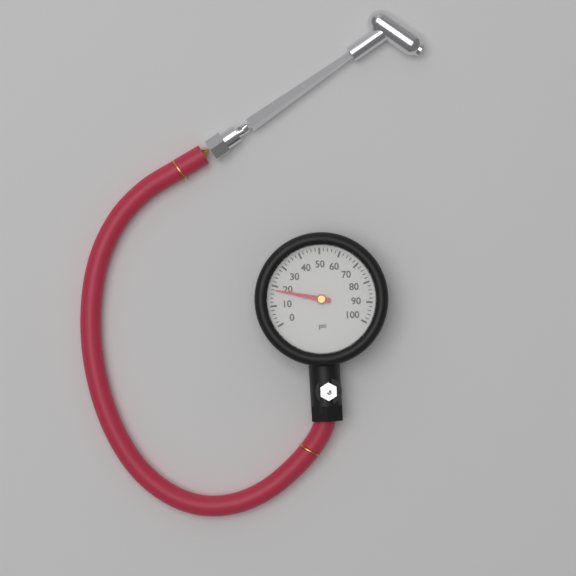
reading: 18 psi
